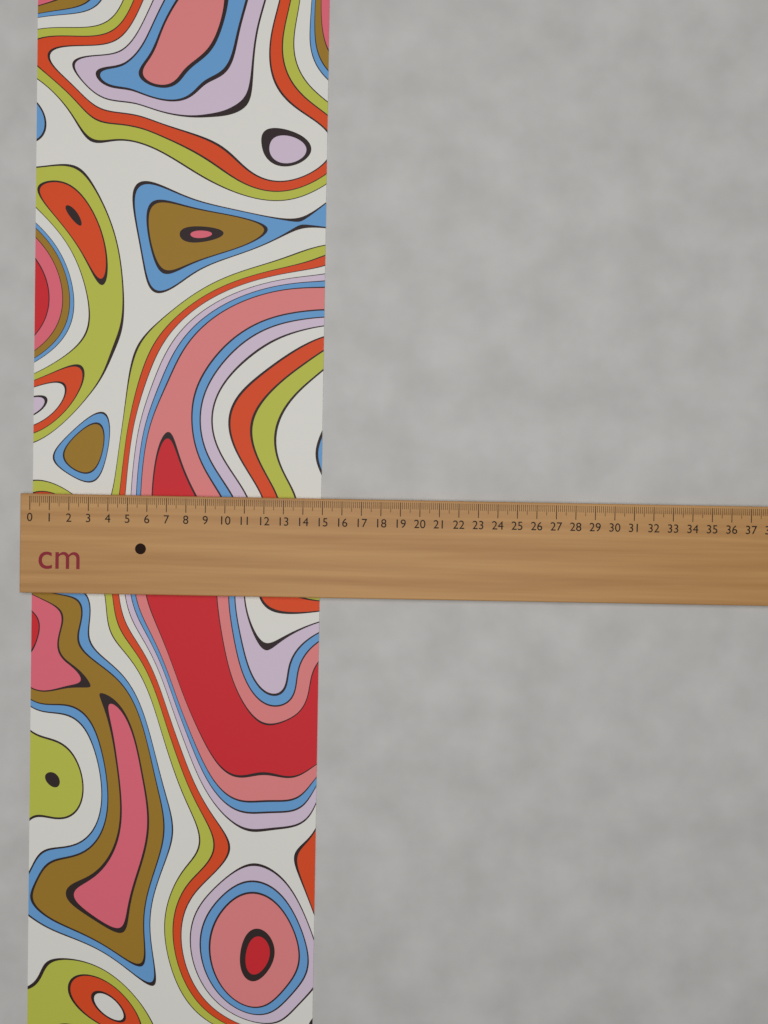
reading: 14.9 cm
